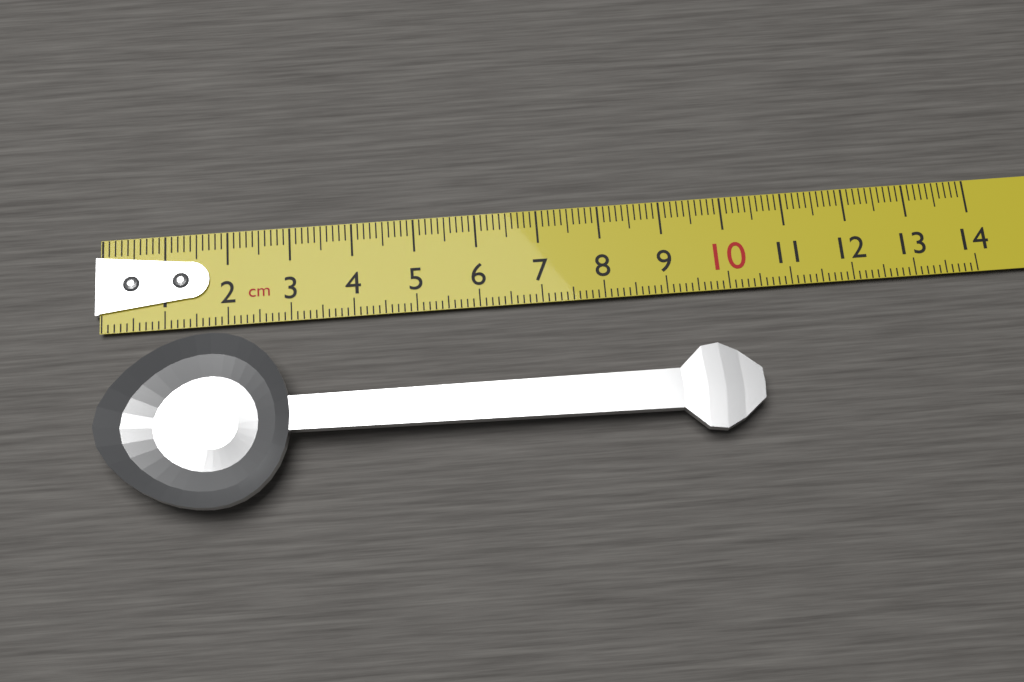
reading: 10.3 cm
